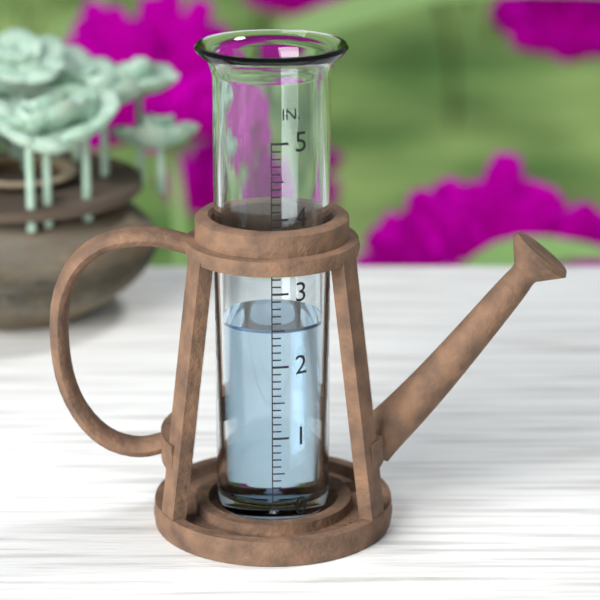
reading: 2.5 in
